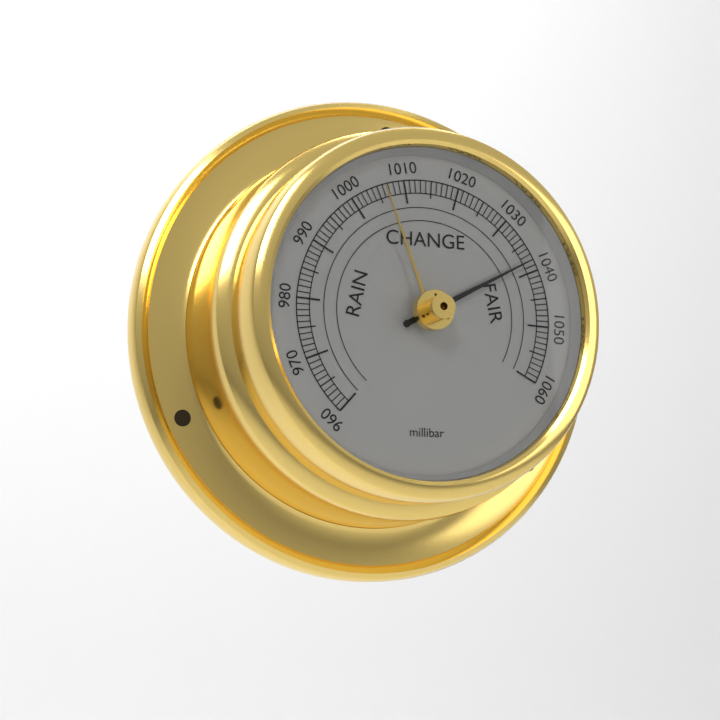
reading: 1038 millibar
